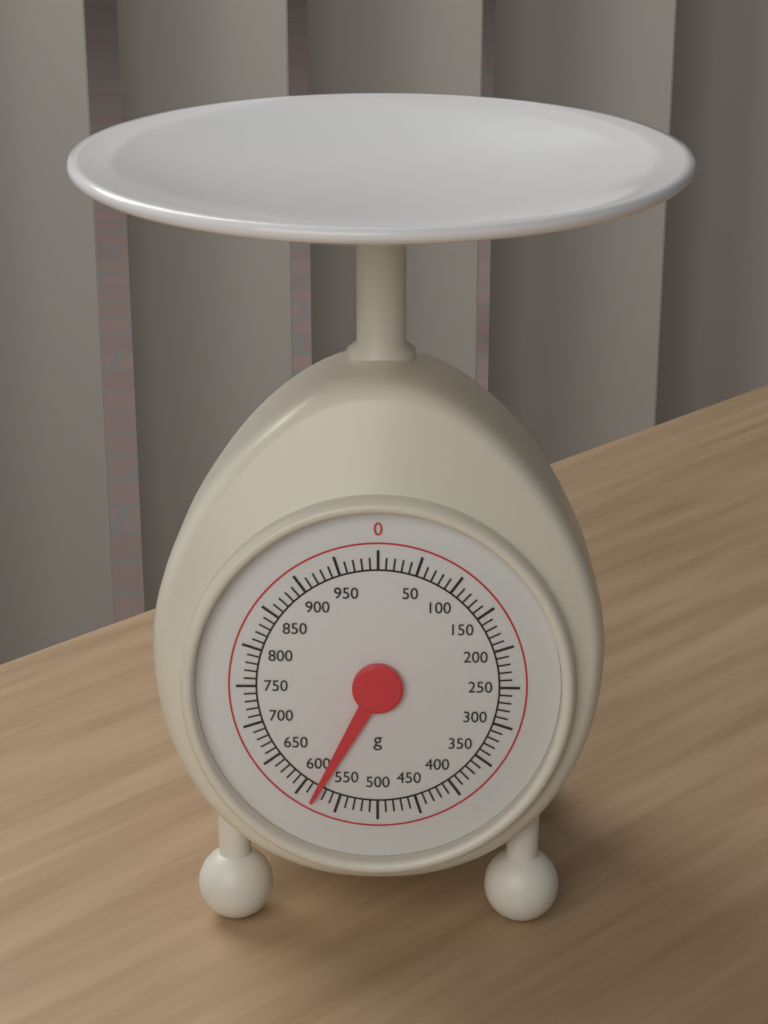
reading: 580 g
